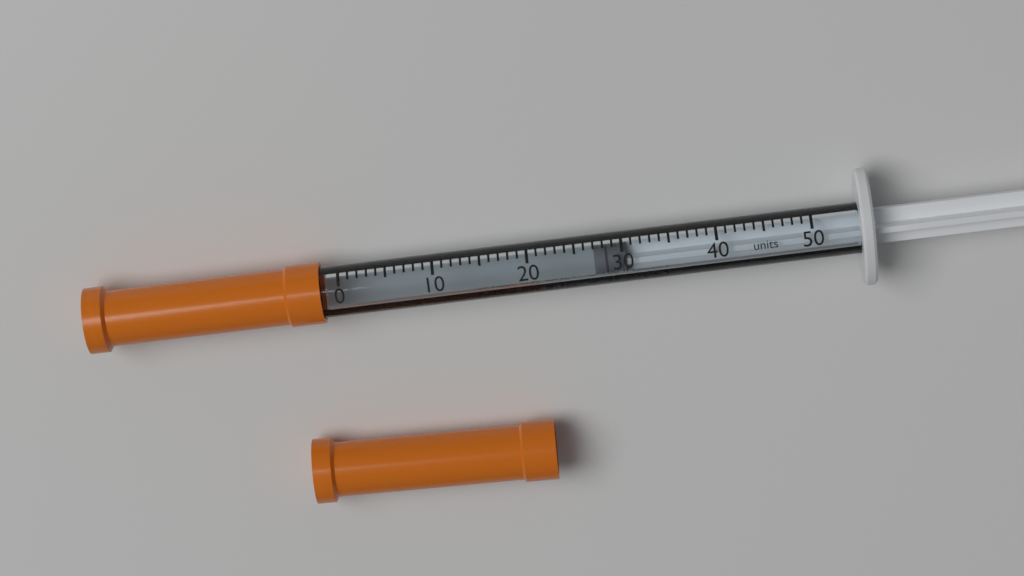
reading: 27 units
